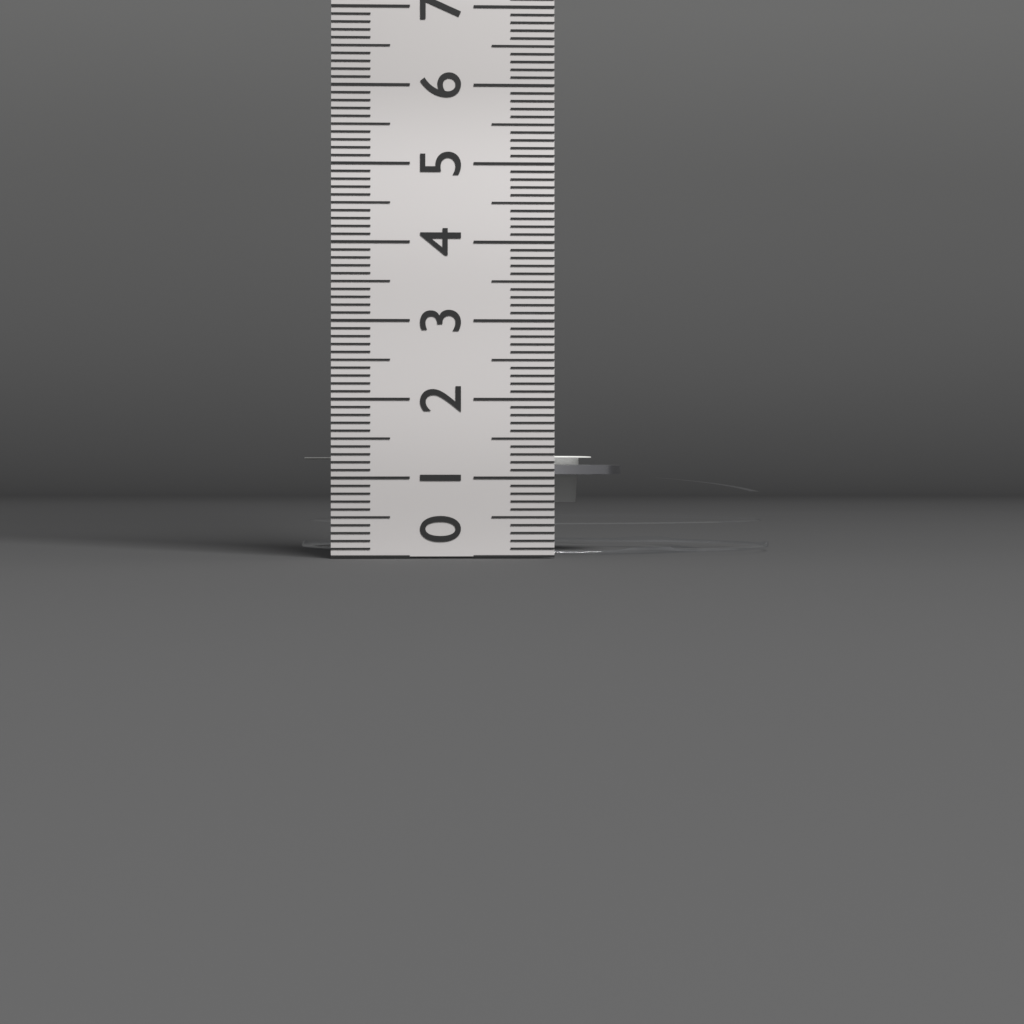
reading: 1.3 cm
